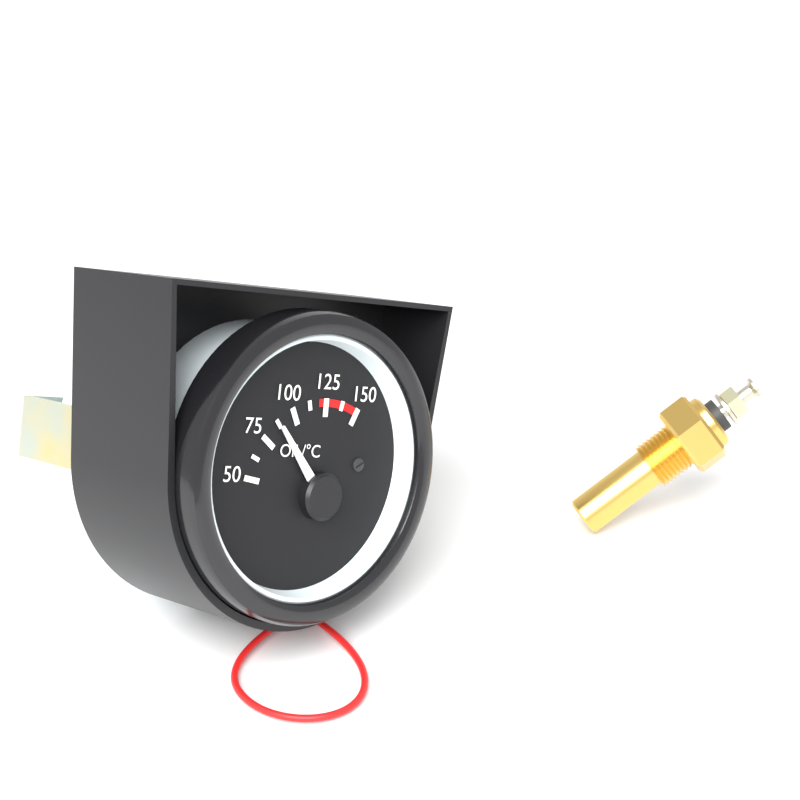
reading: 87.5 °C
